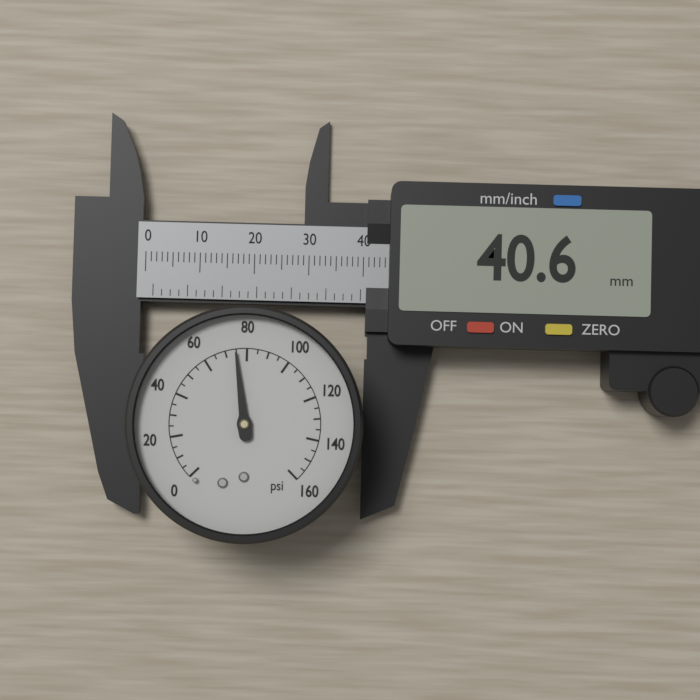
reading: 75 psi
